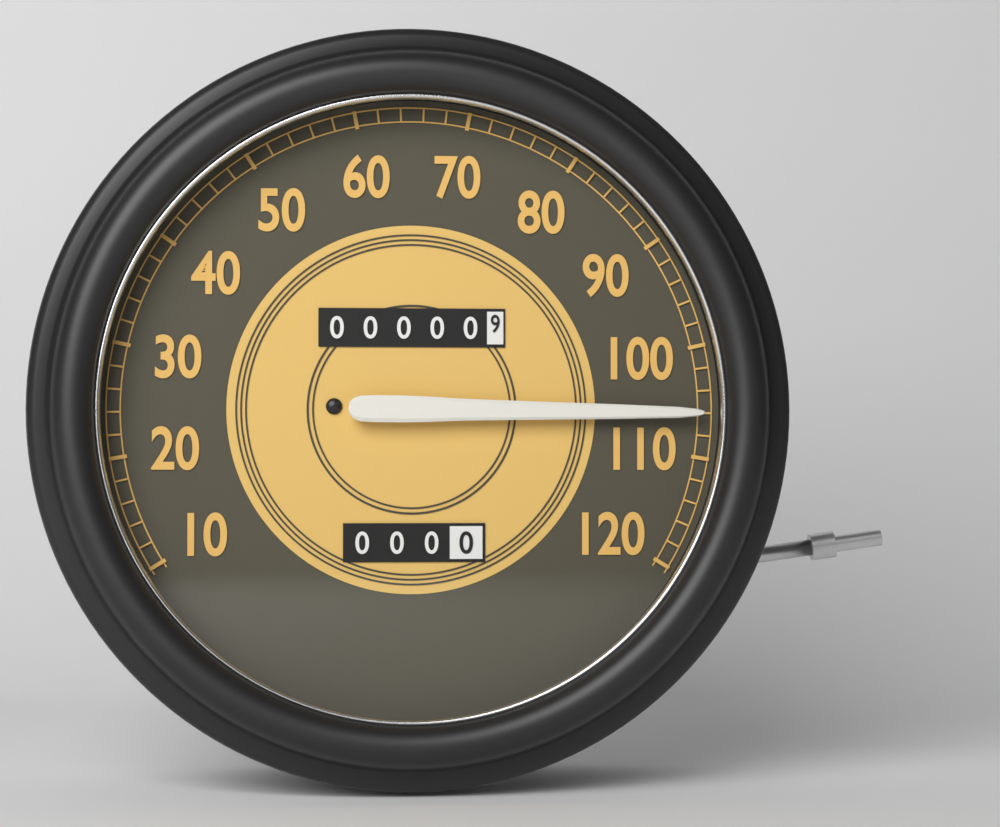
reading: 106 (no unit)
